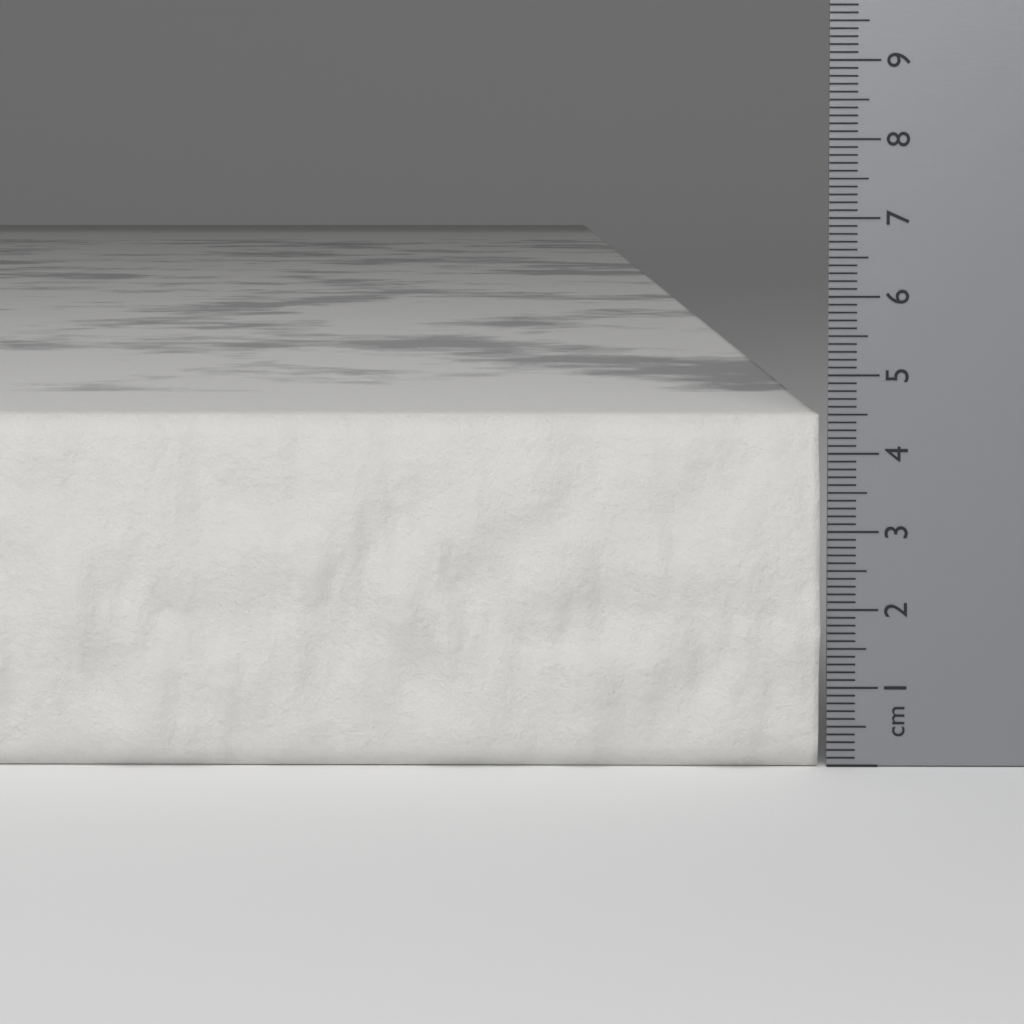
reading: 4.5 cm
